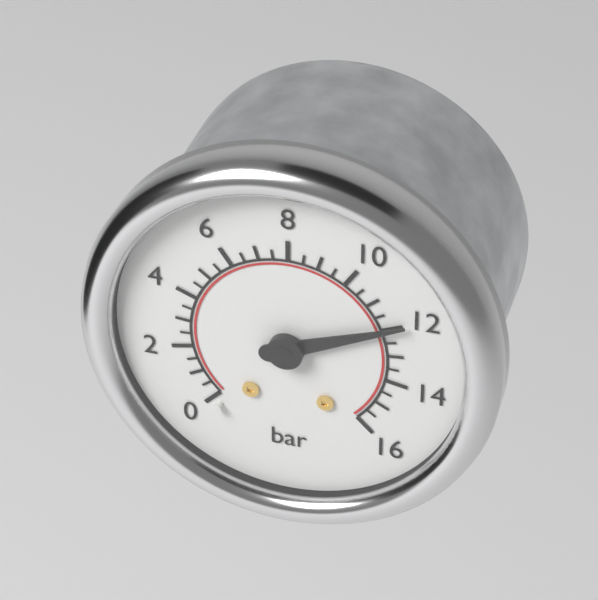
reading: 12.0 bar
